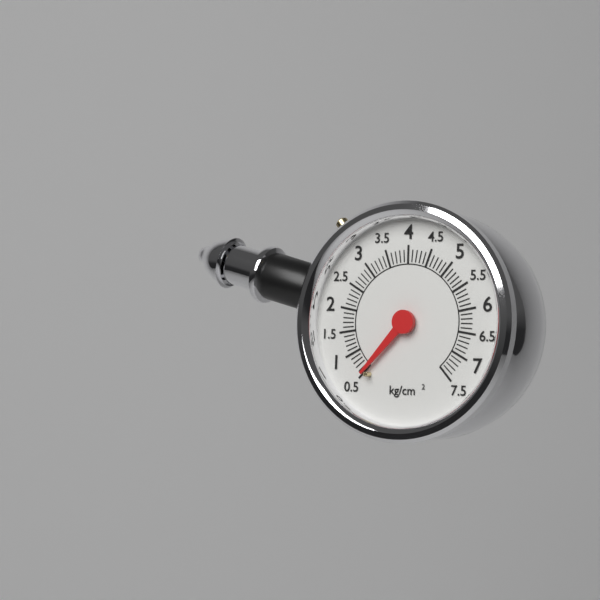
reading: 0.5 kg/cm²
